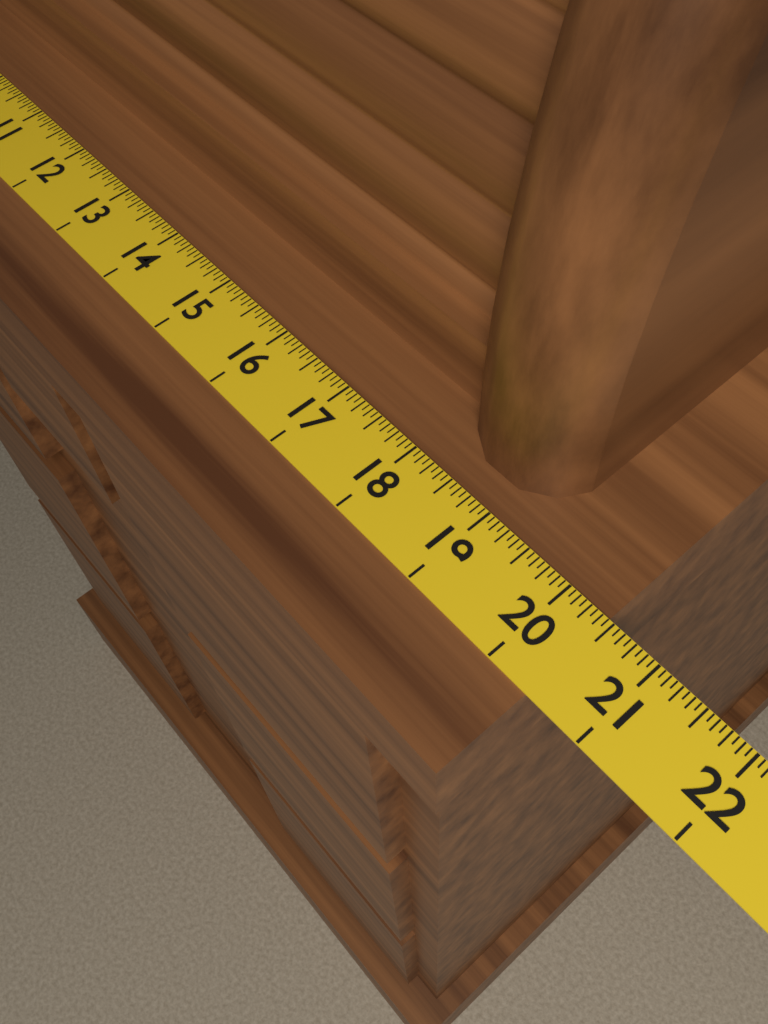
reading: 20.4375 (no unit)
